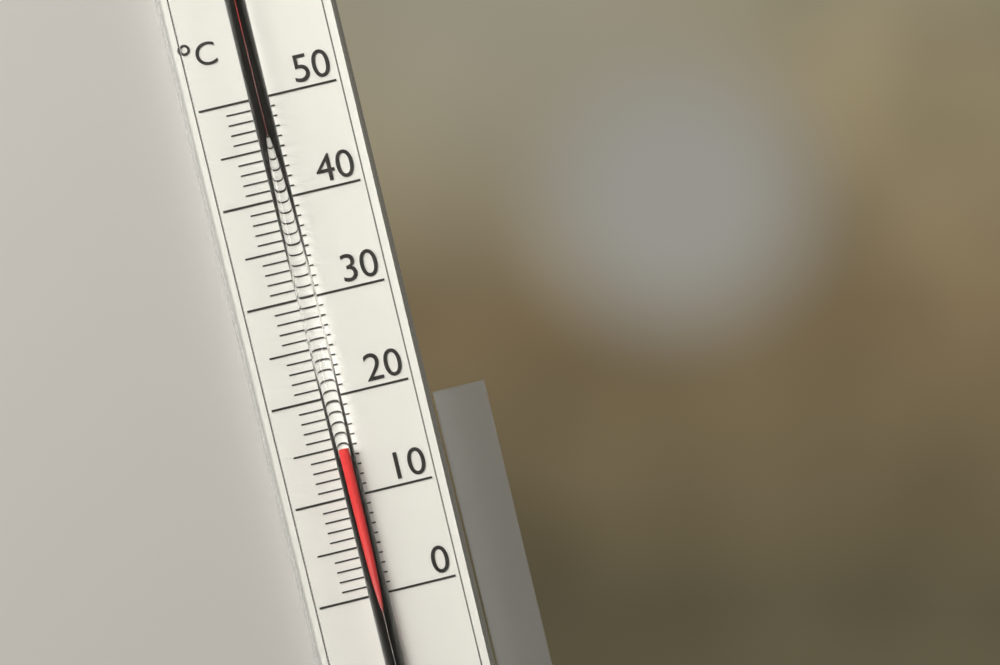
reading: 15 °C
